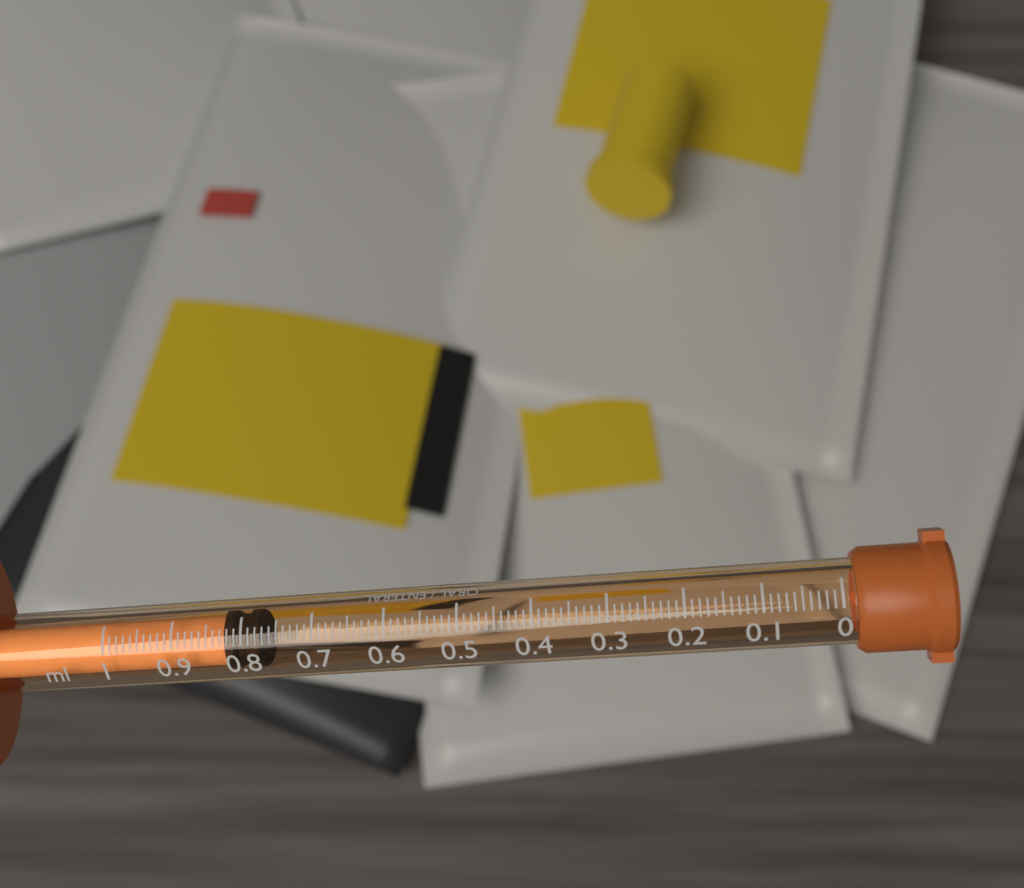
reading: 0.78 ml
